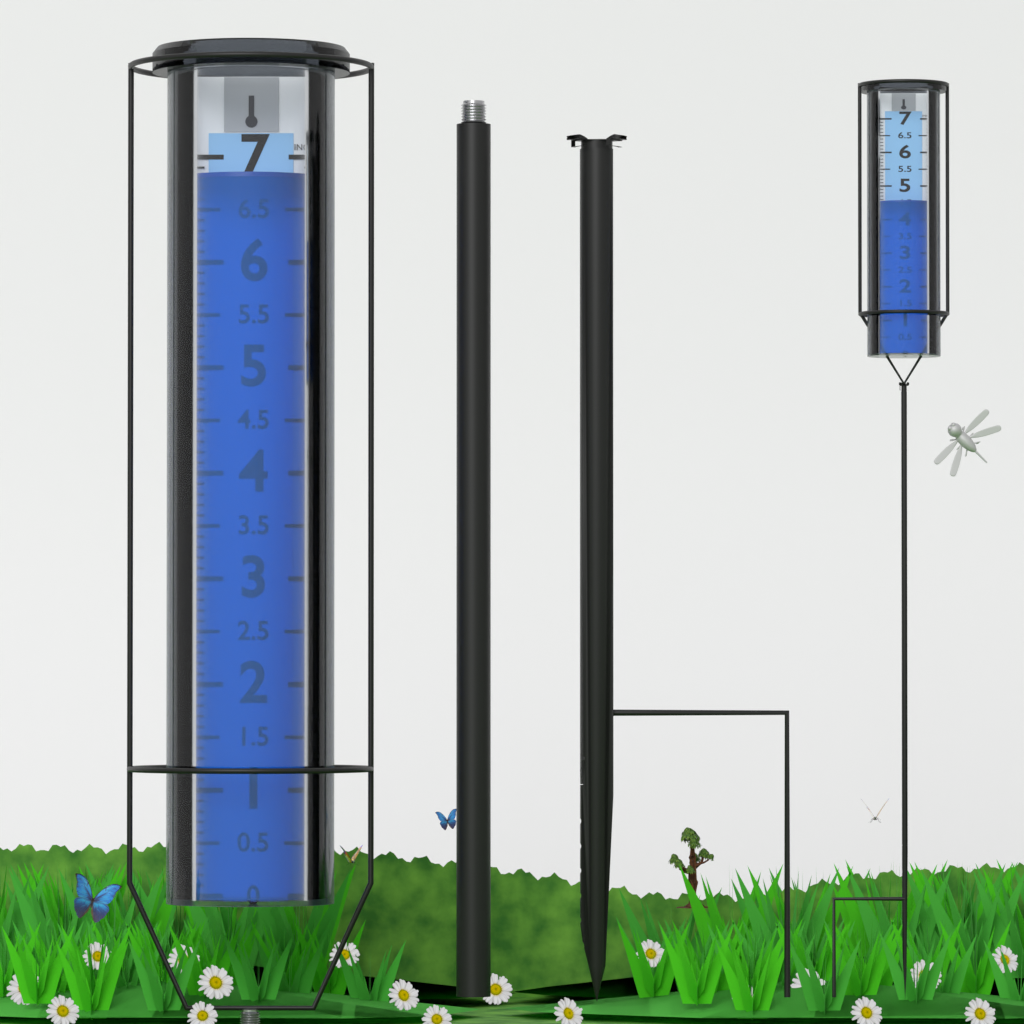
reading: 6.8 in
